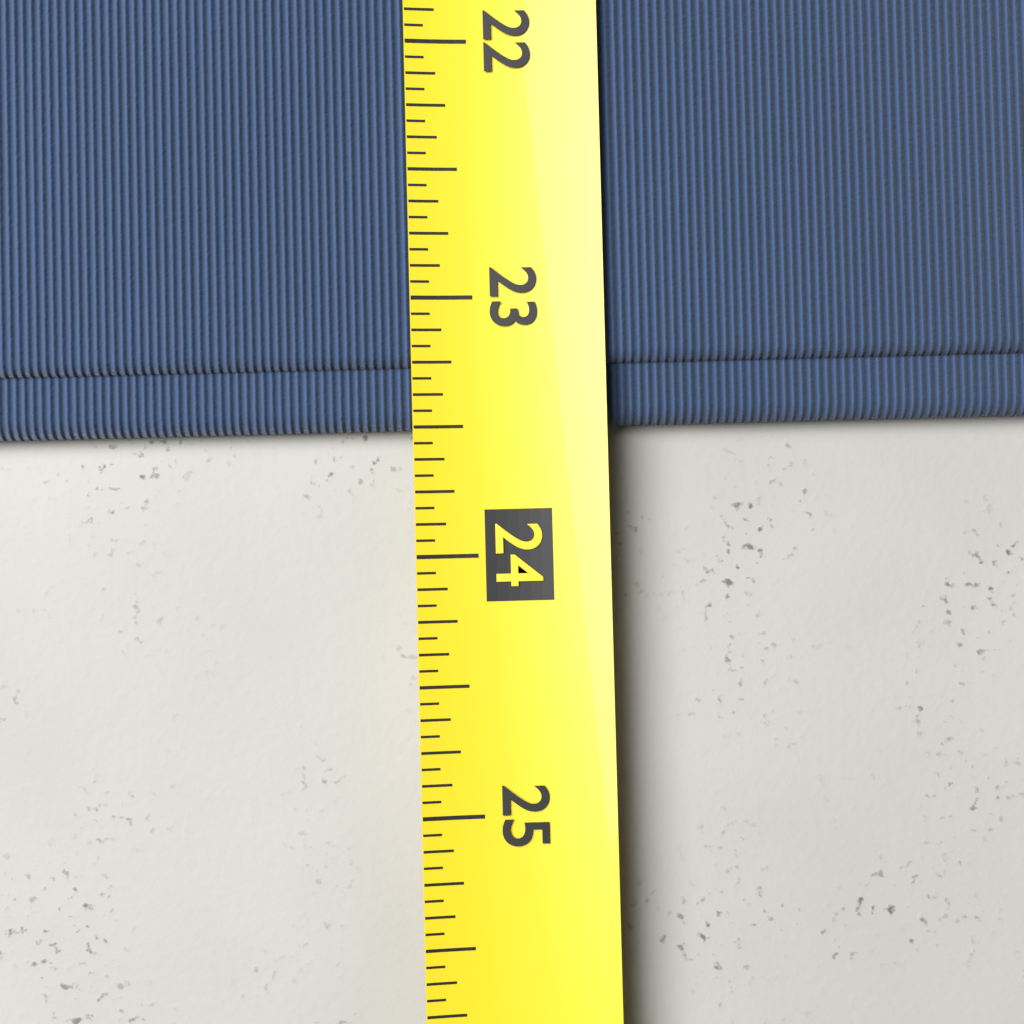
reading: 23.5000 (no unit)
